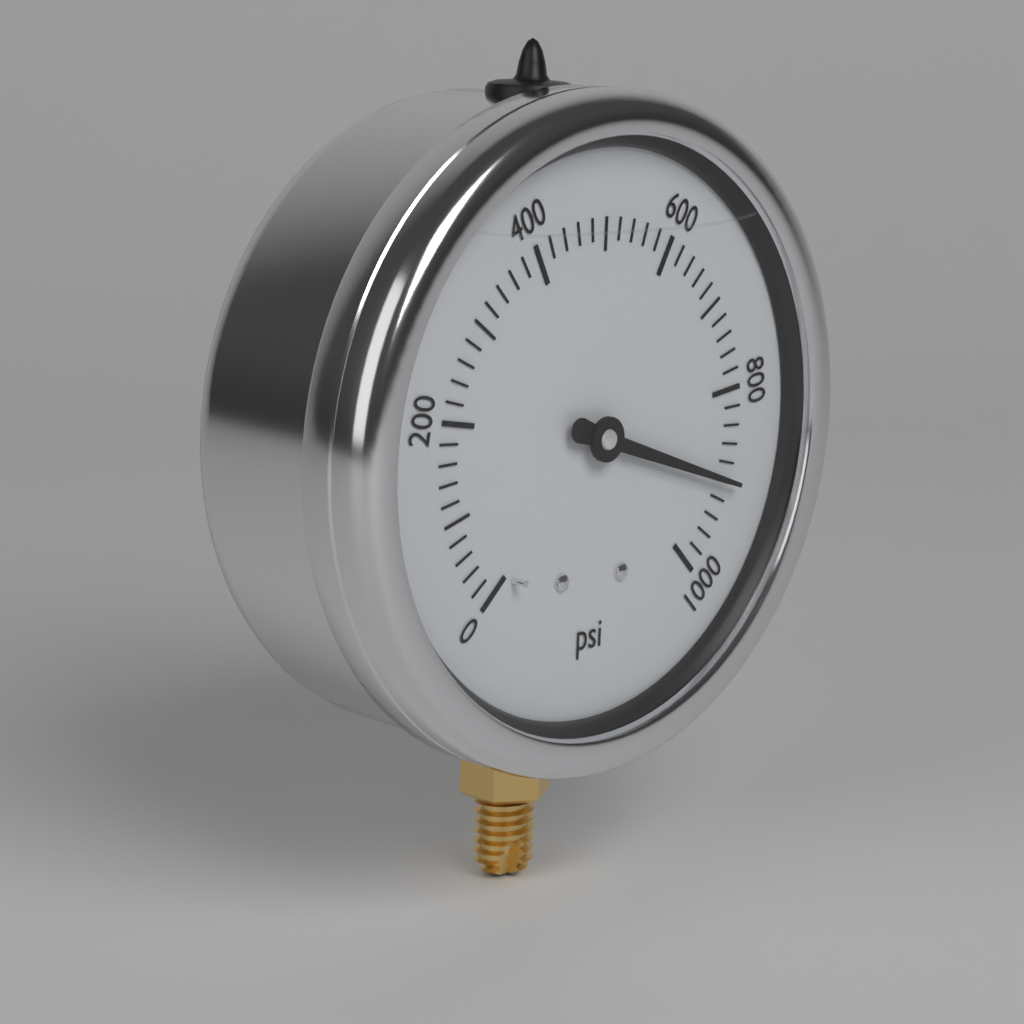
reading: 900 psi
